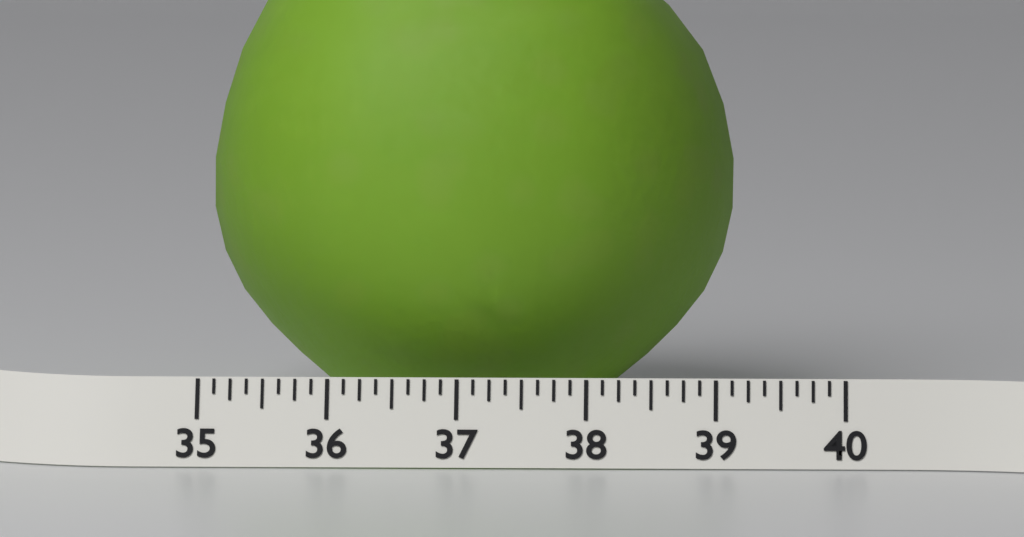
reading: 39.125 (no unit)
